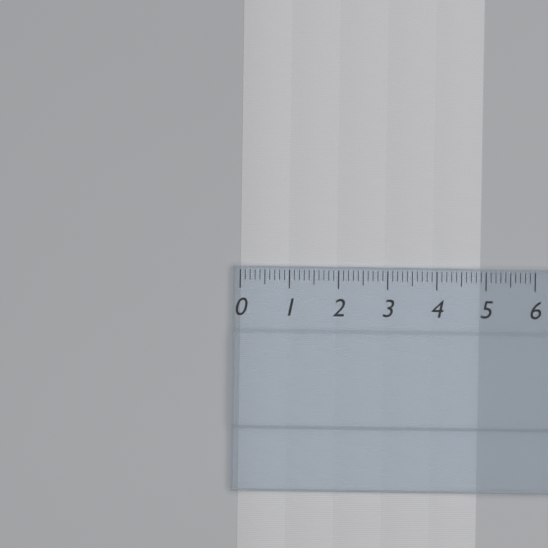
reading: 4.9 (no unit)
